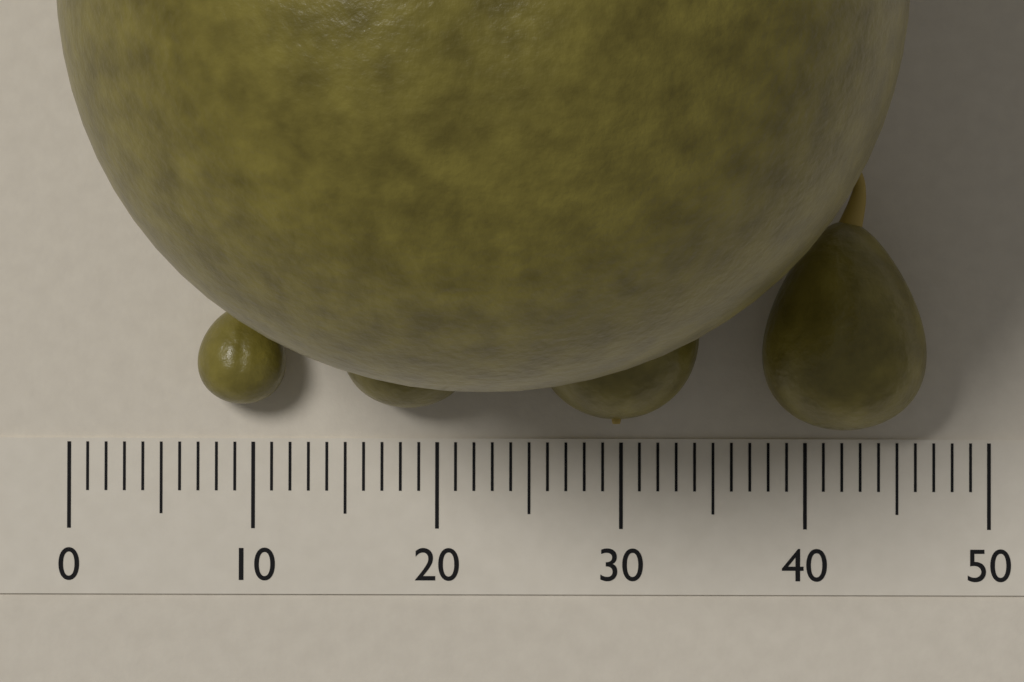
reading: 45 (no unit)
